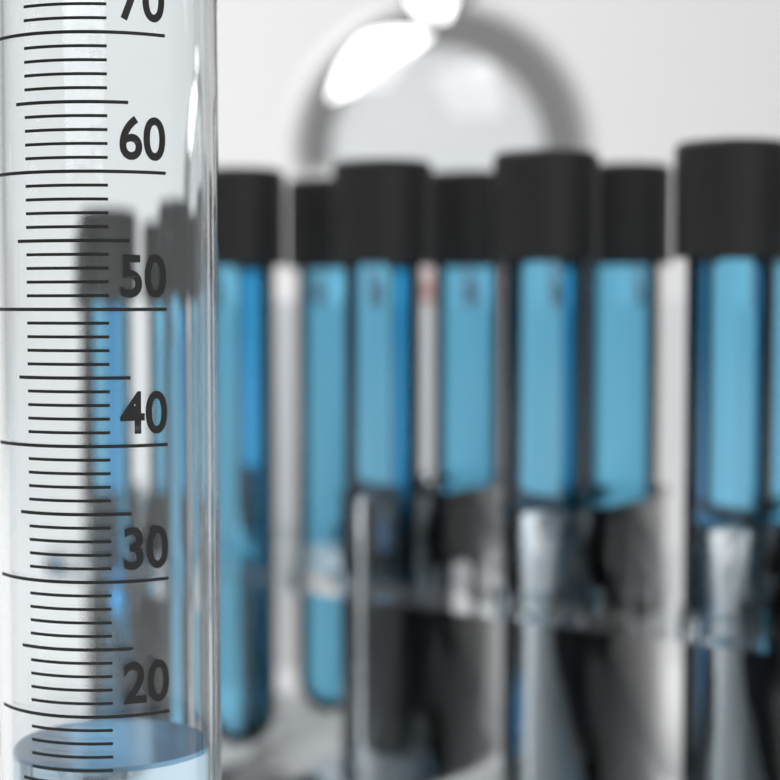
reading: 16 ml
